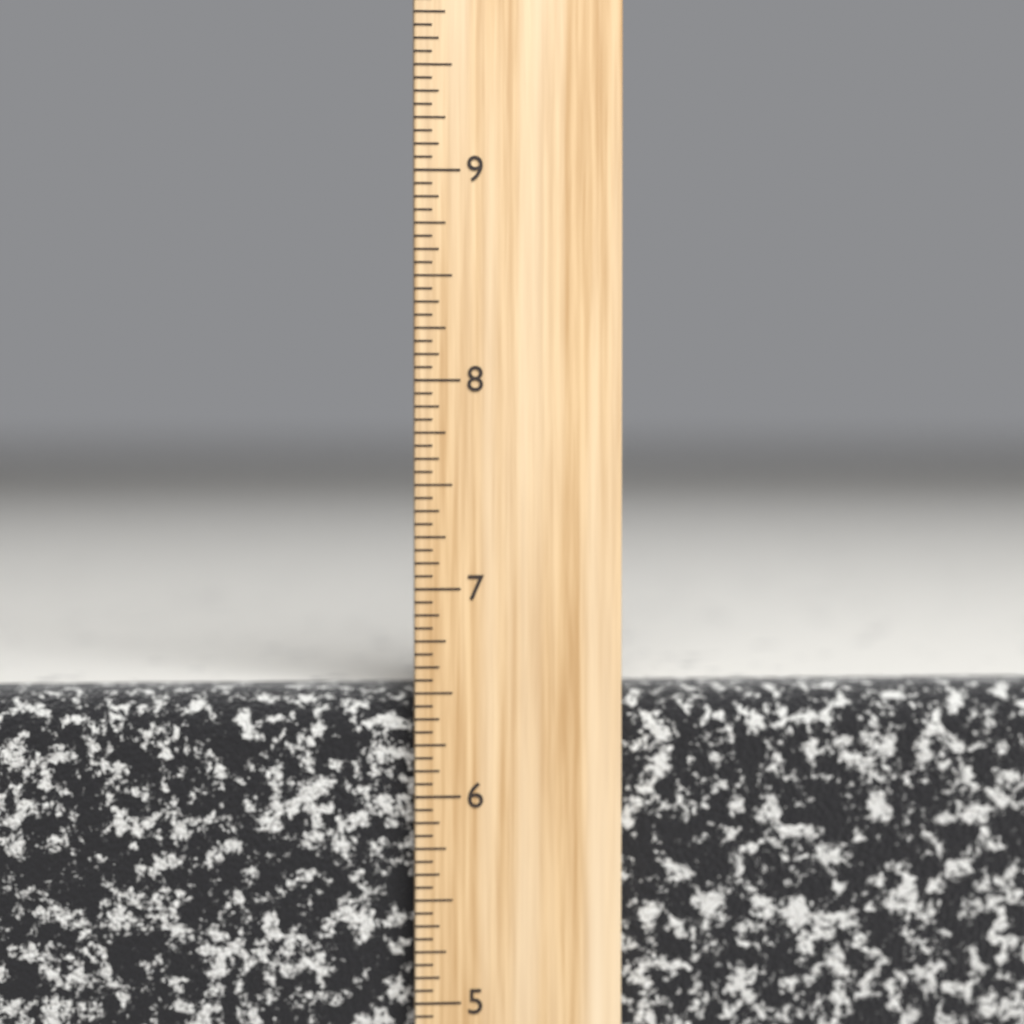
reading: 6.5000 inch
